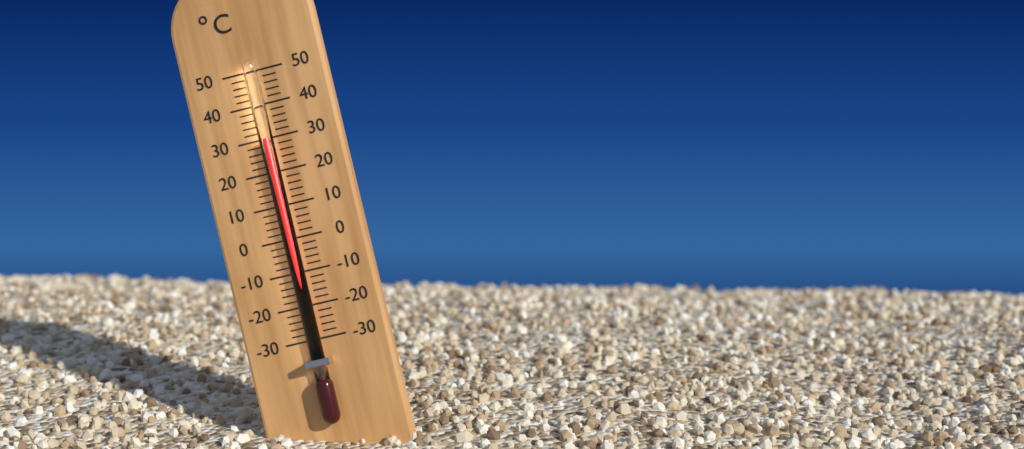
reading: 30 °C
